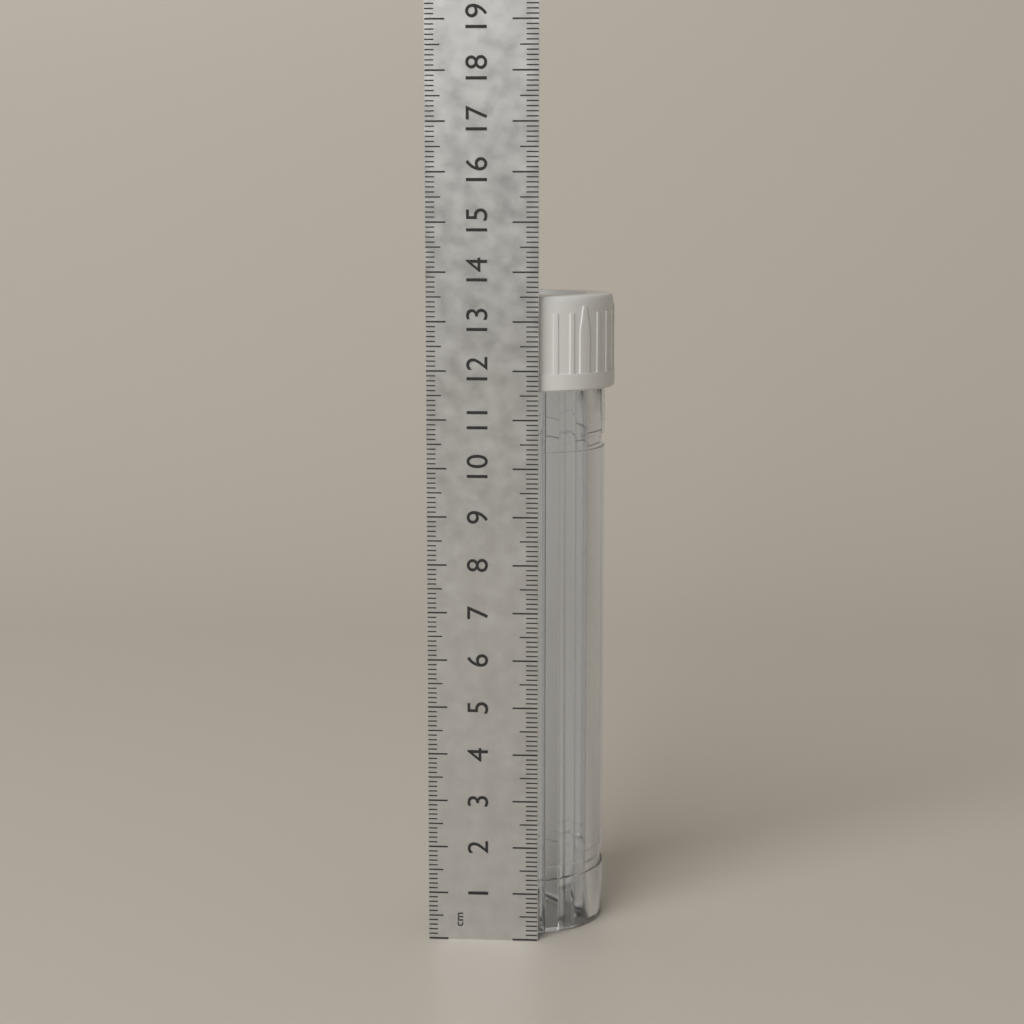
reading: 13.5 cm
